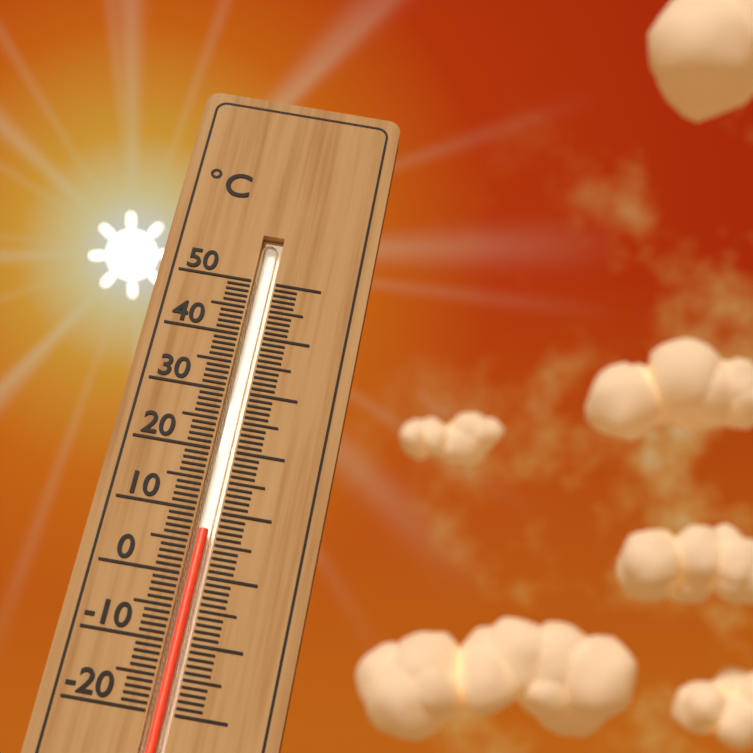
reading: 7 °C
